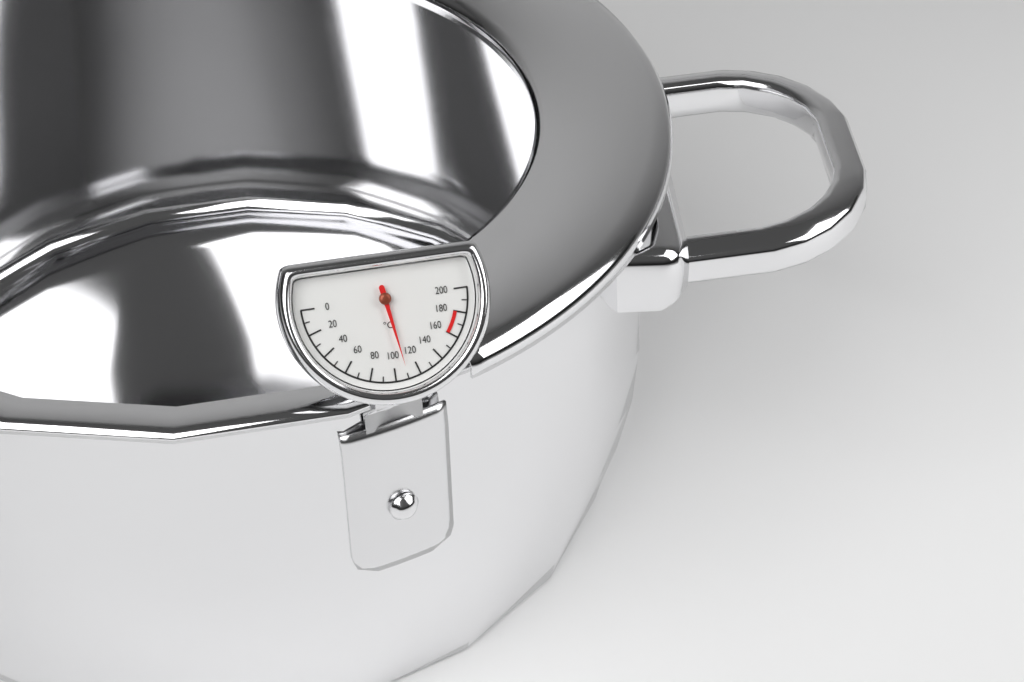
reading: 110 °C
